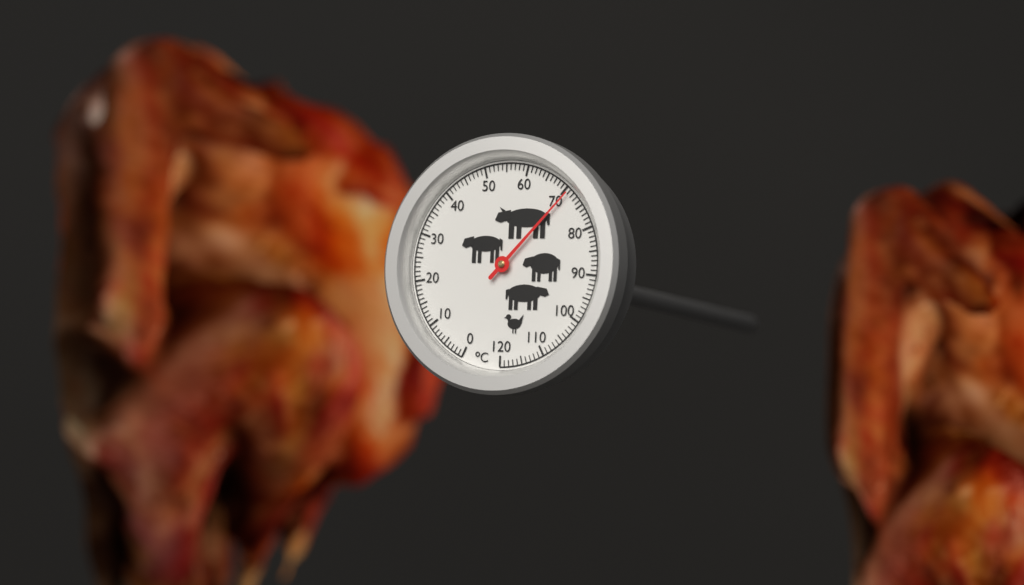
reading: 71 °C
